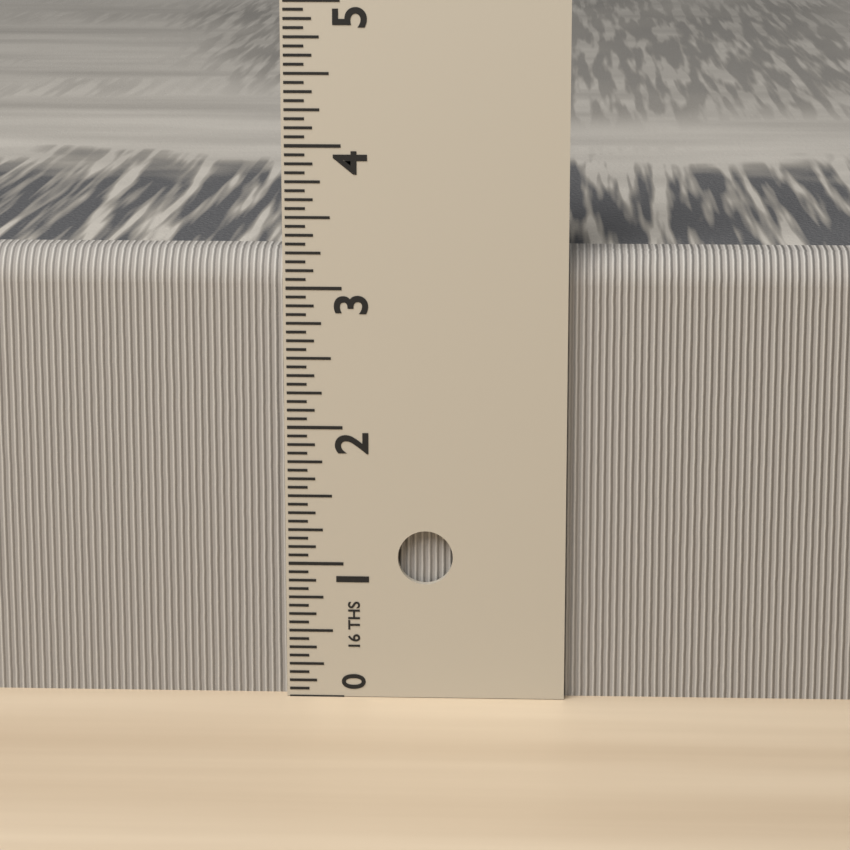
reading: 3.2500 in
